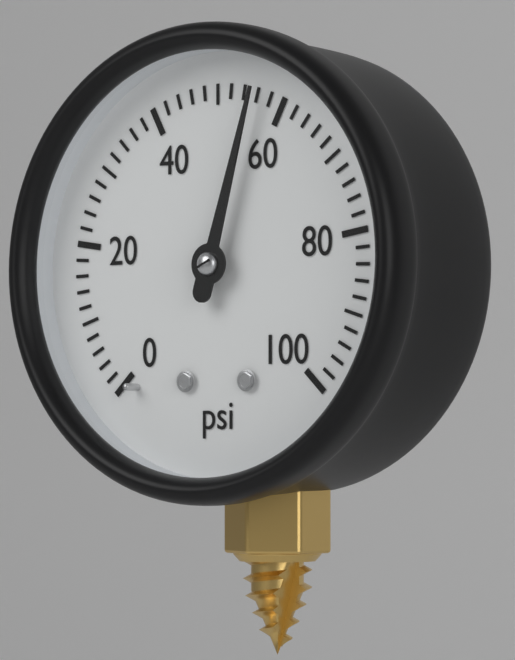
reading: 56 psi
